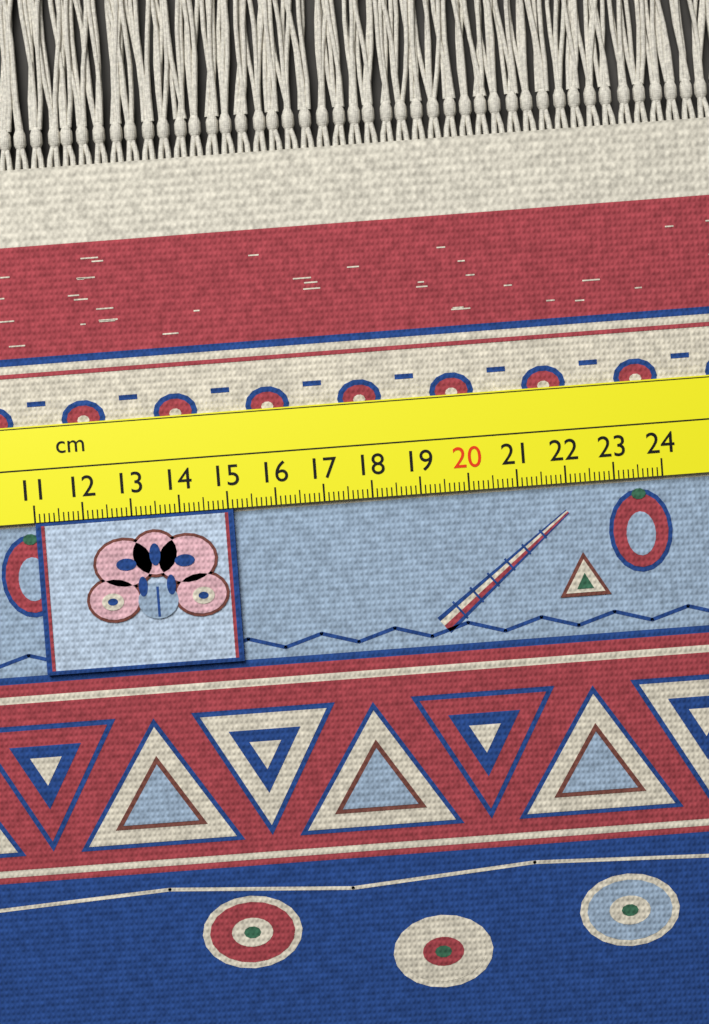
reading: 15.1 cm
